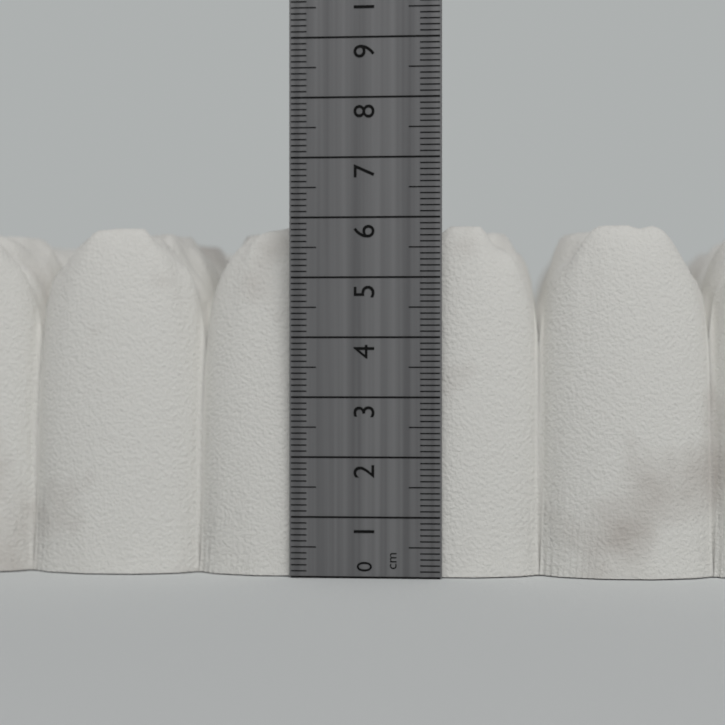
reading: 5.9 cm
